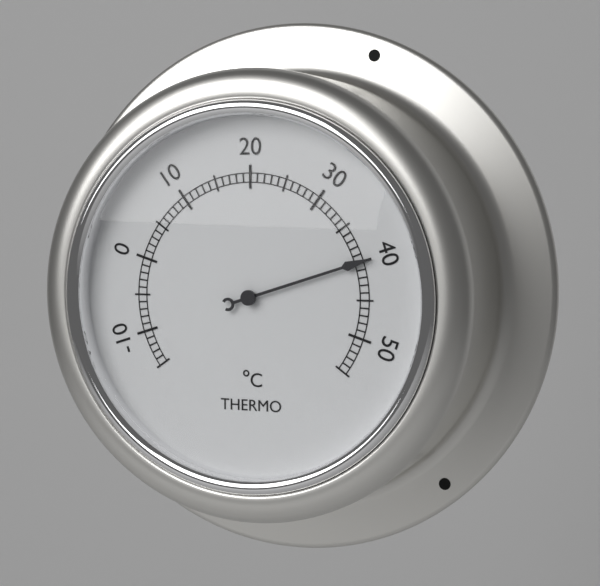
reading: 40 °C
